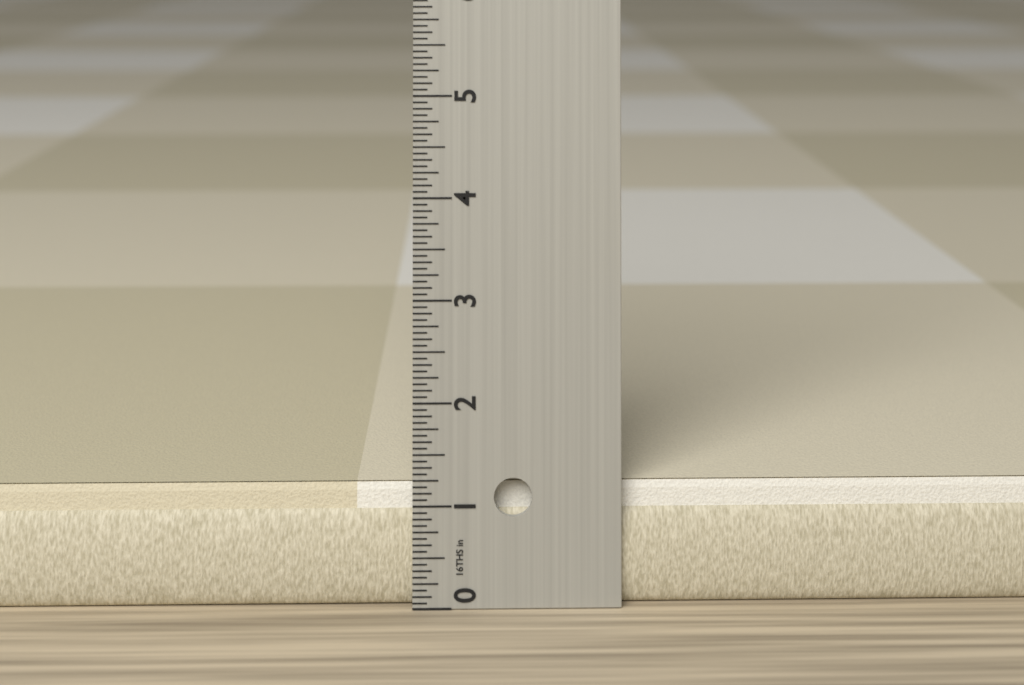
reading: 1.1875 in
